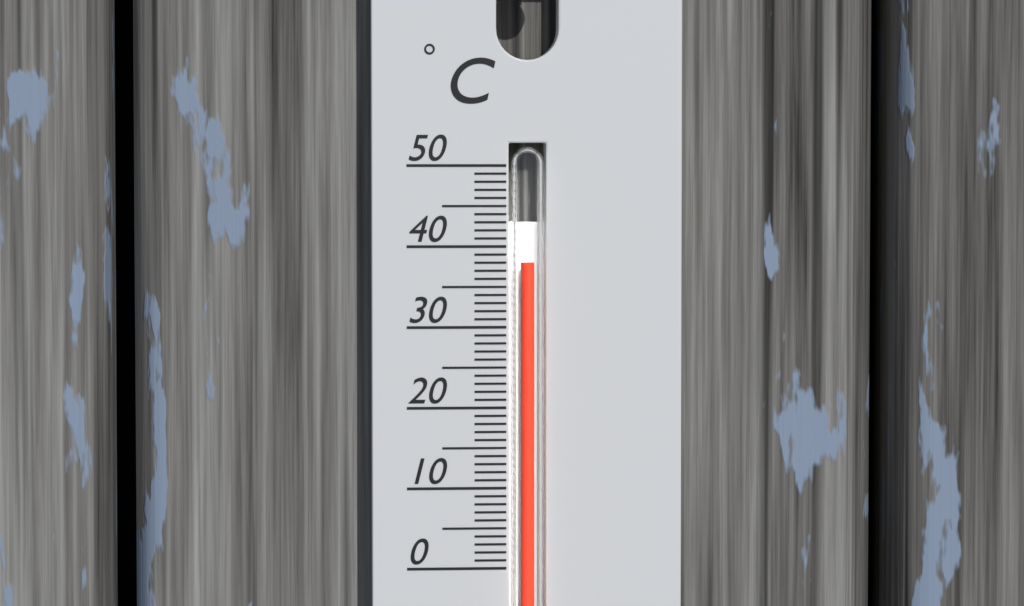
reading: 38 °C
